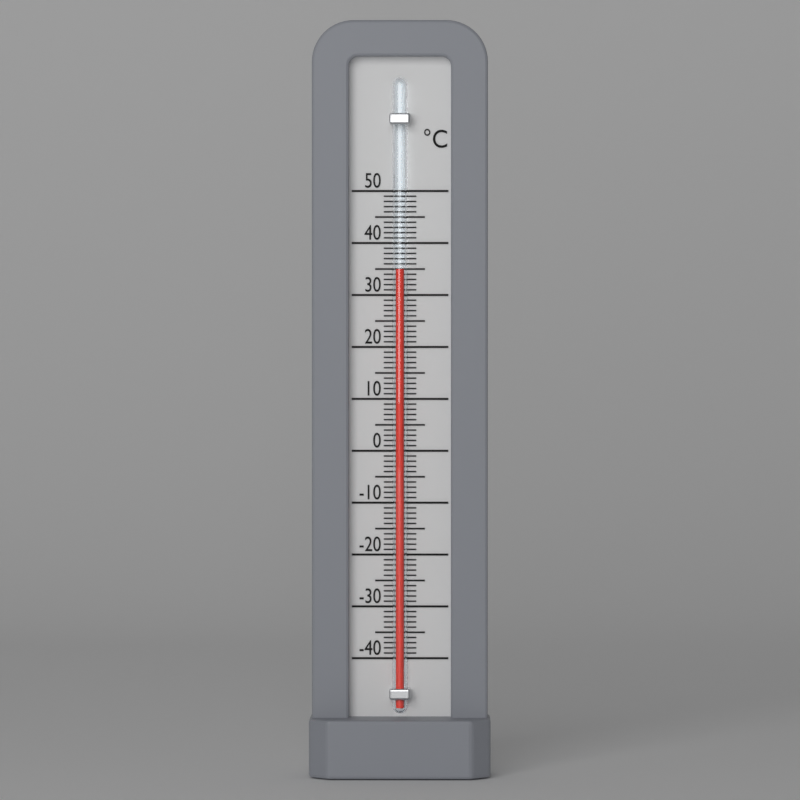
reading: 35 °C
